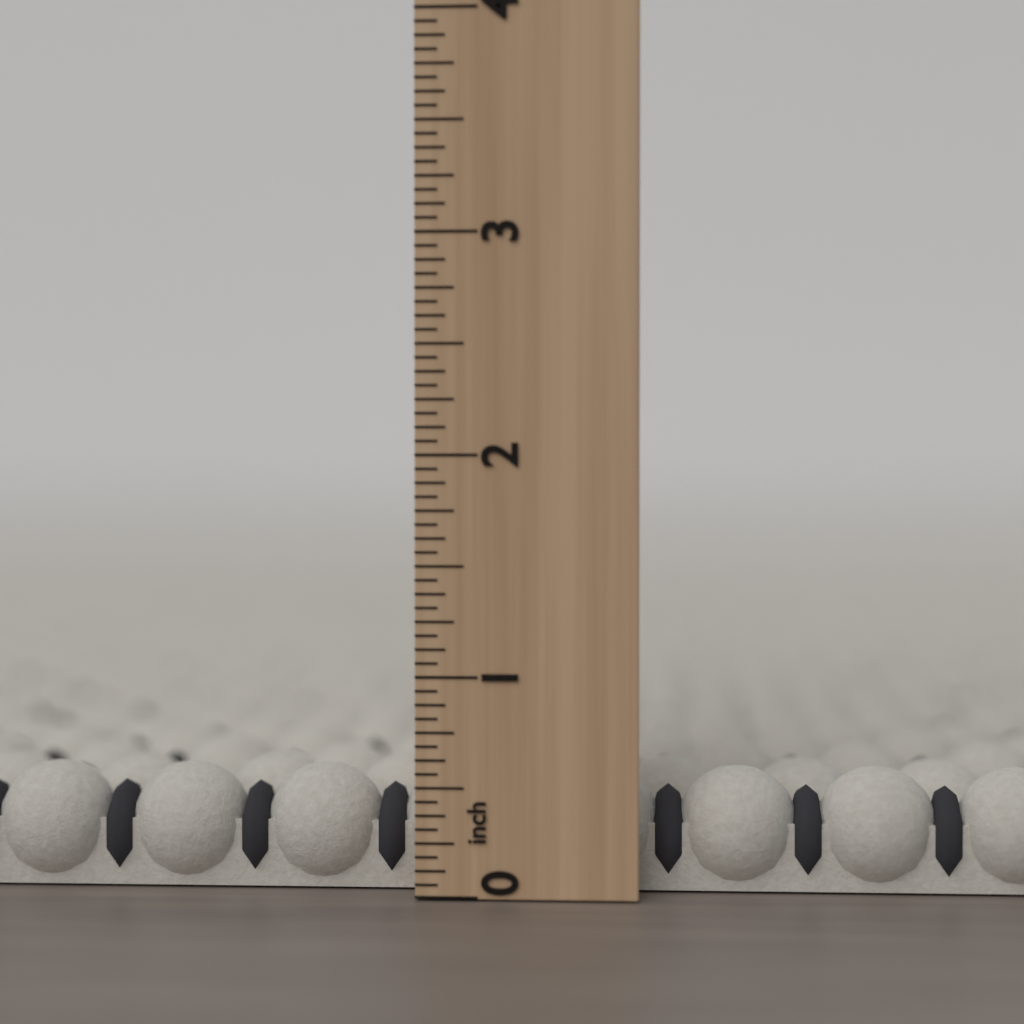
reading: 0.5625 inch
